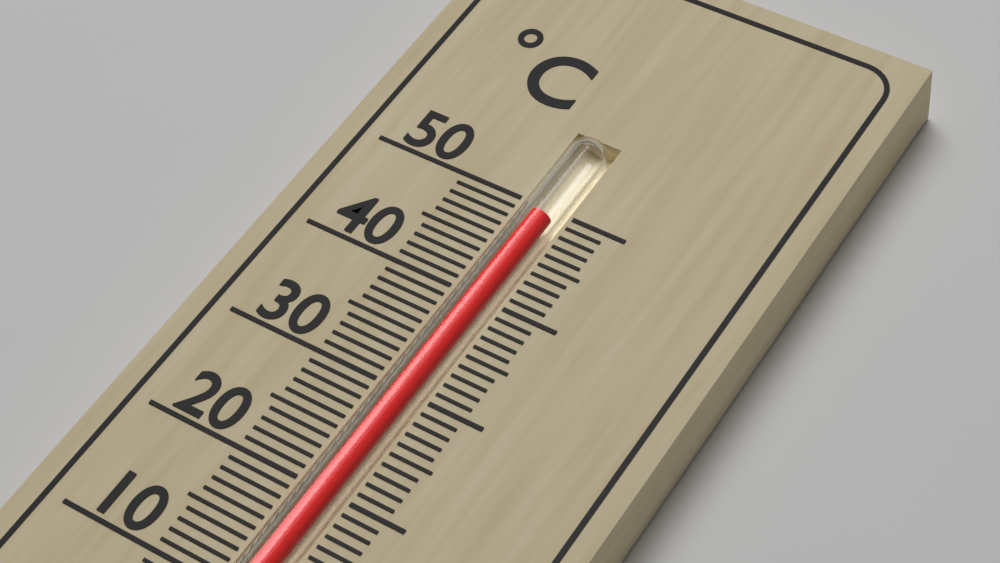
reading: 49 °C
